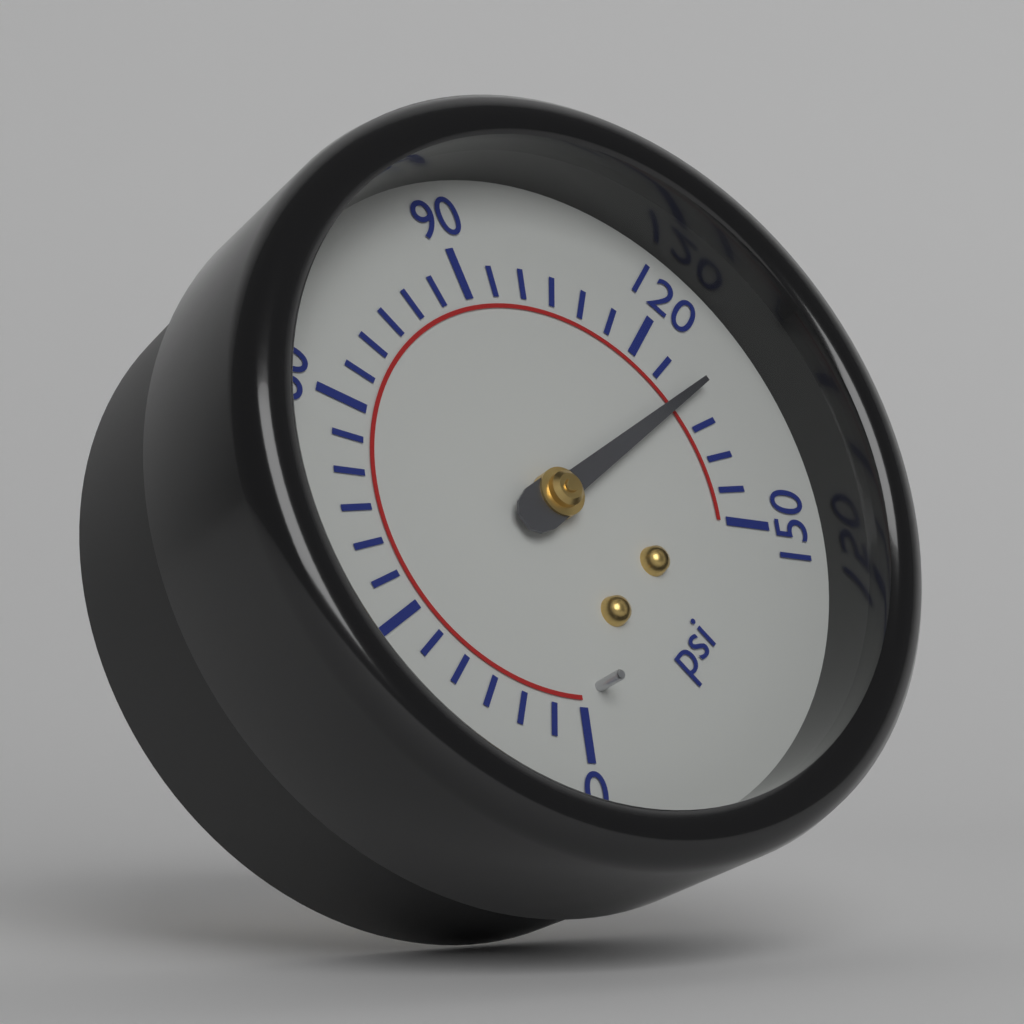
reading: 130 psi
